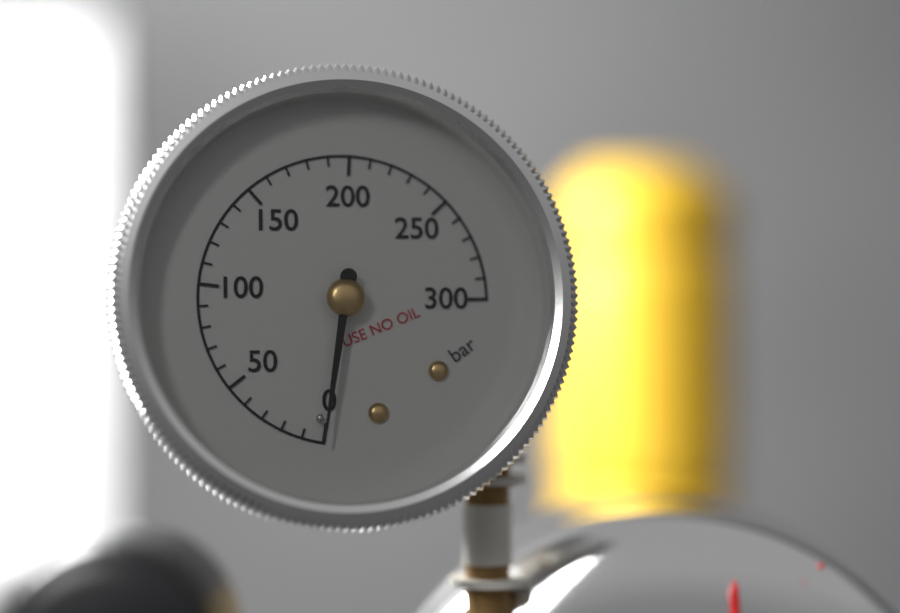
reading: 0 bar
